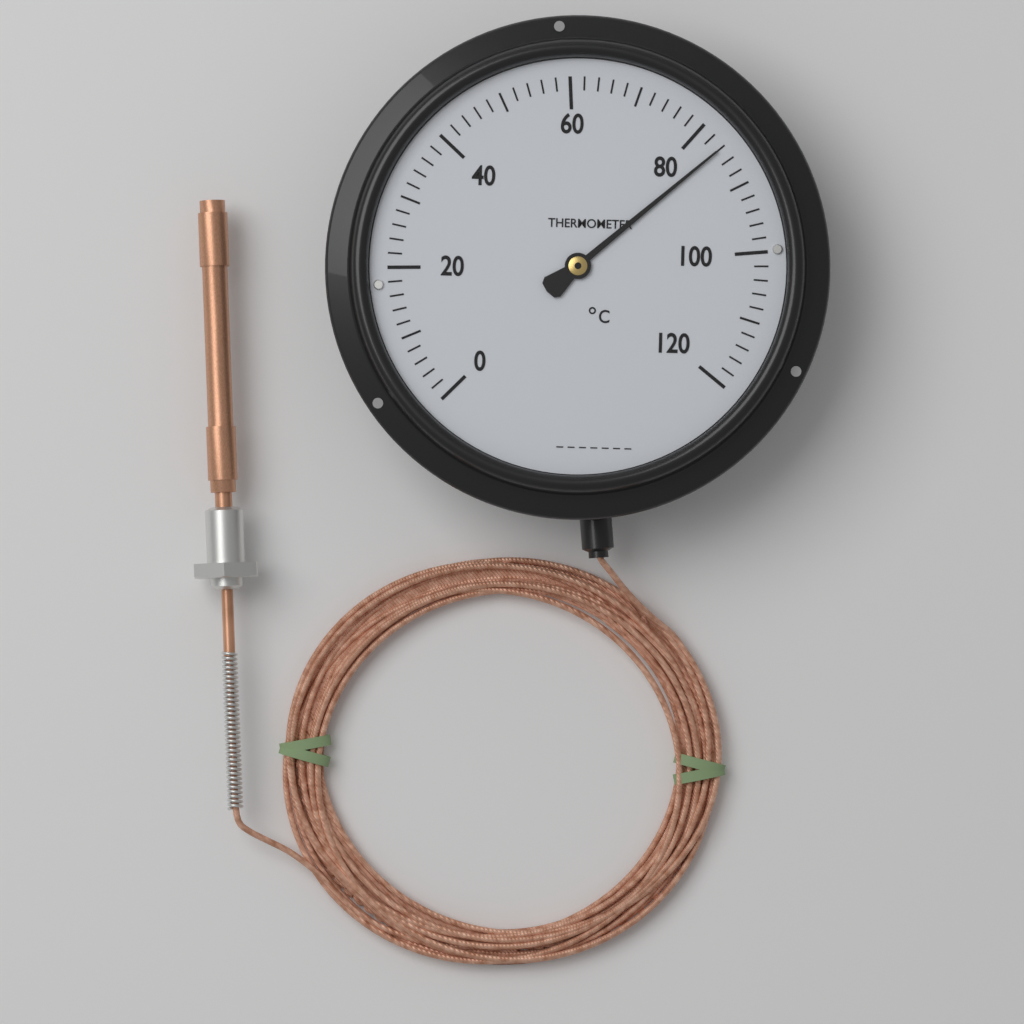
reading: 84 °C
